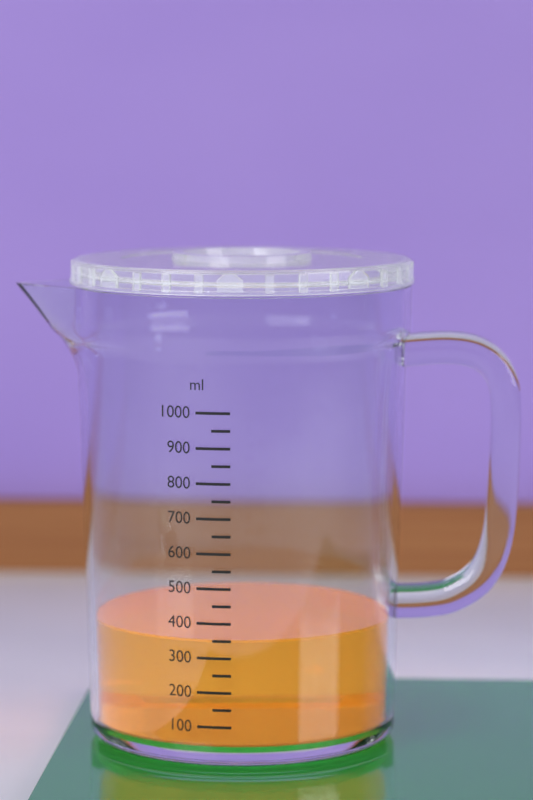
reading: 350 ml
